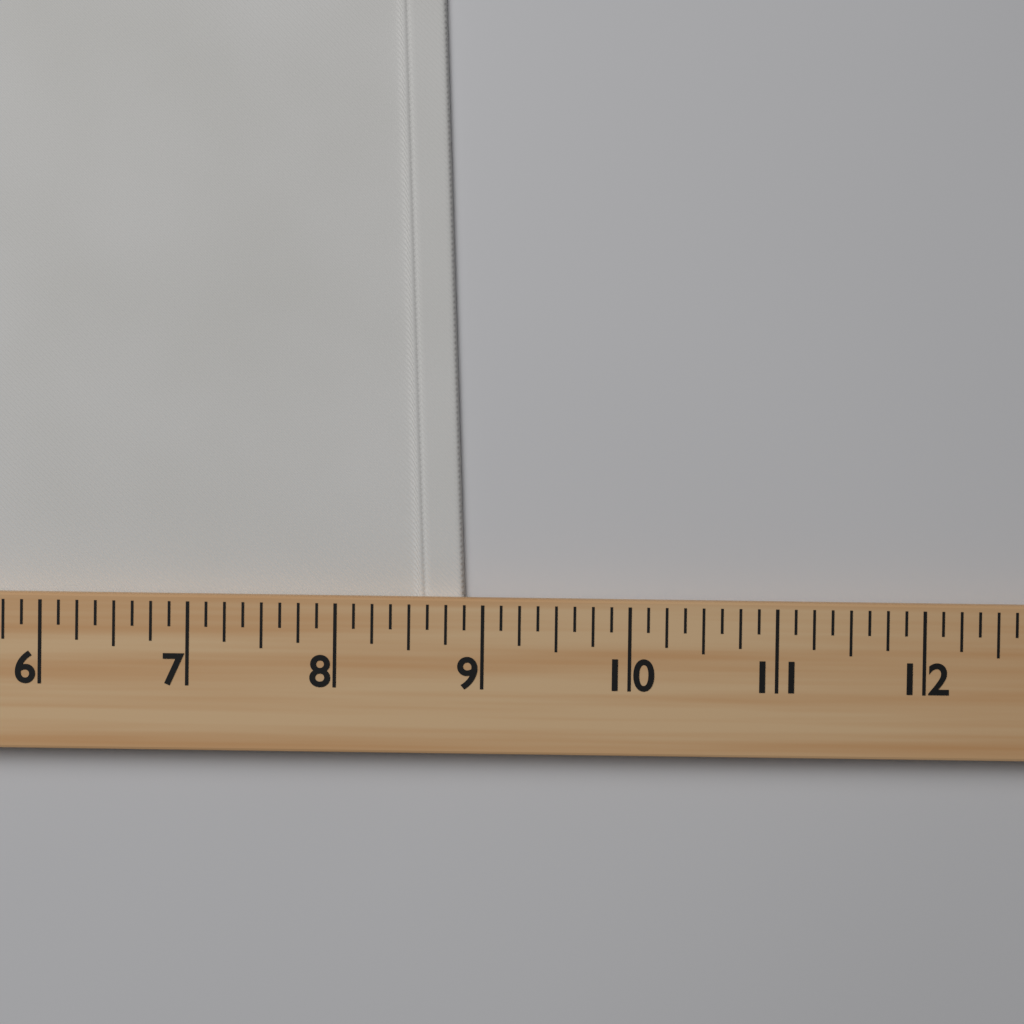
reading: 8.875 (no unit)
